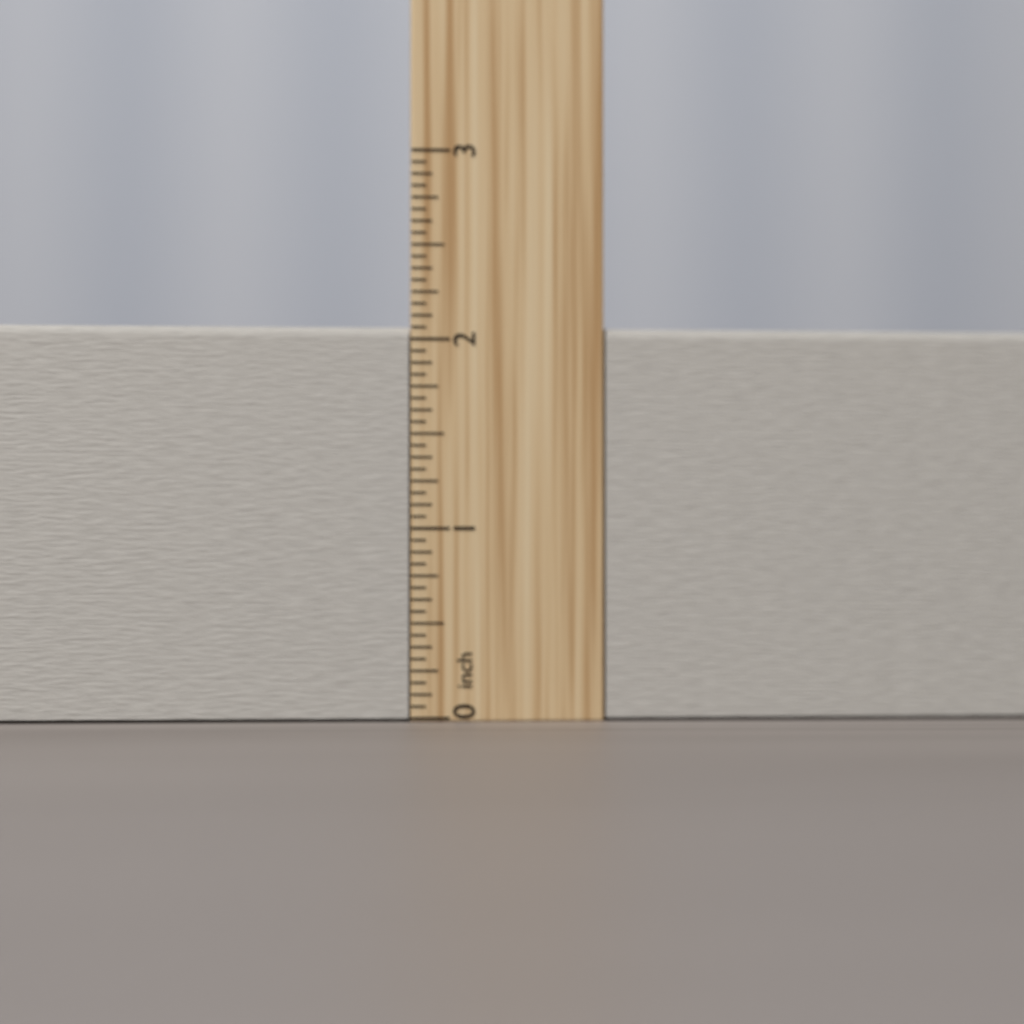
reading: 2.0625 inch
